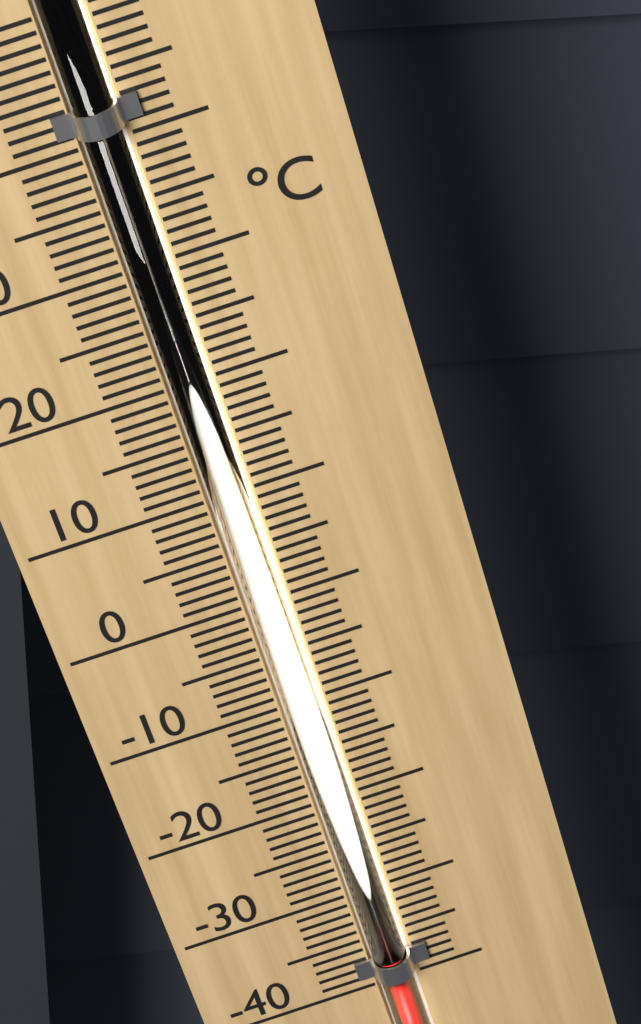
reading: -37 °C
